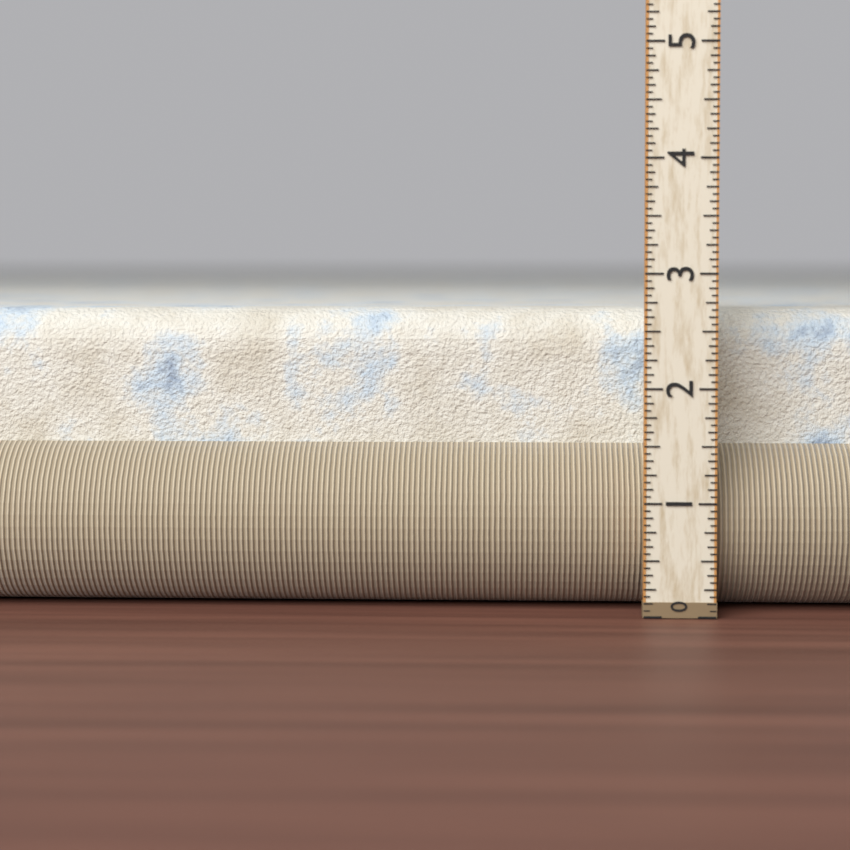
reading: 2.6875 (no unit)
